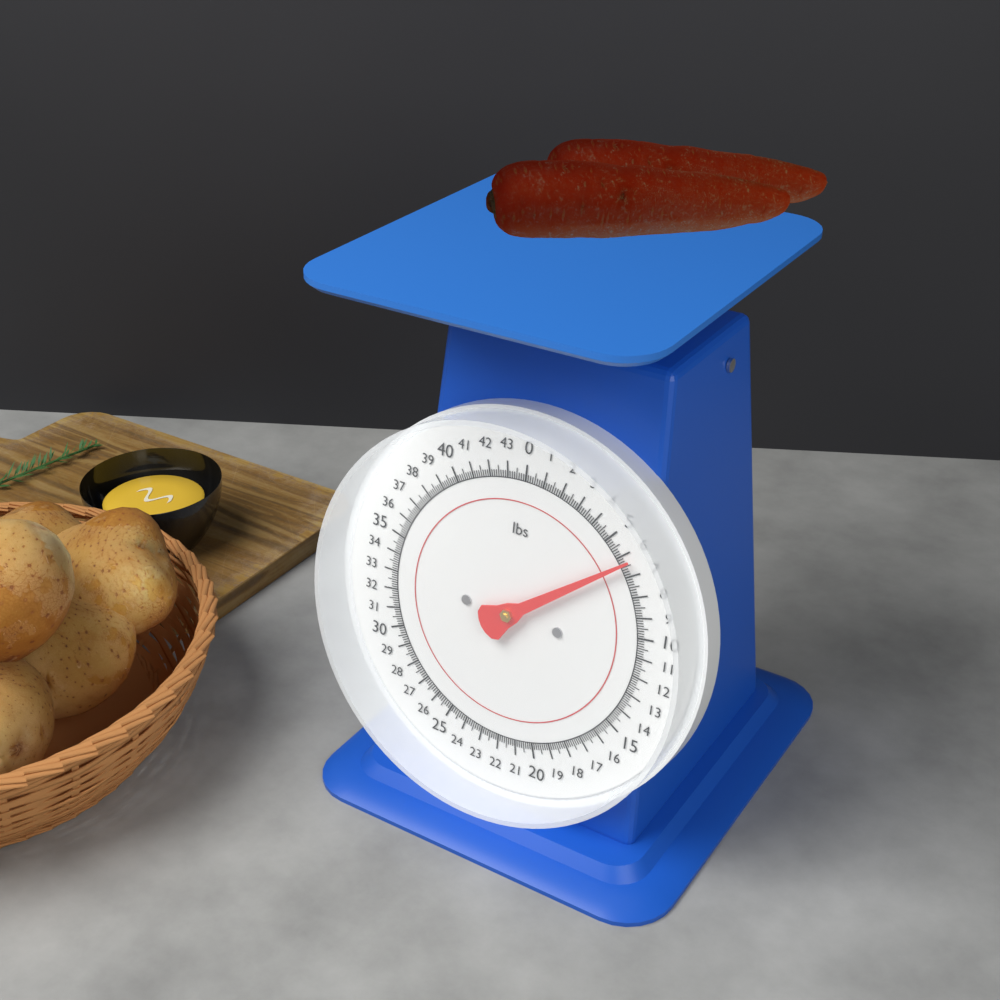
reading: 6.375 lbs
